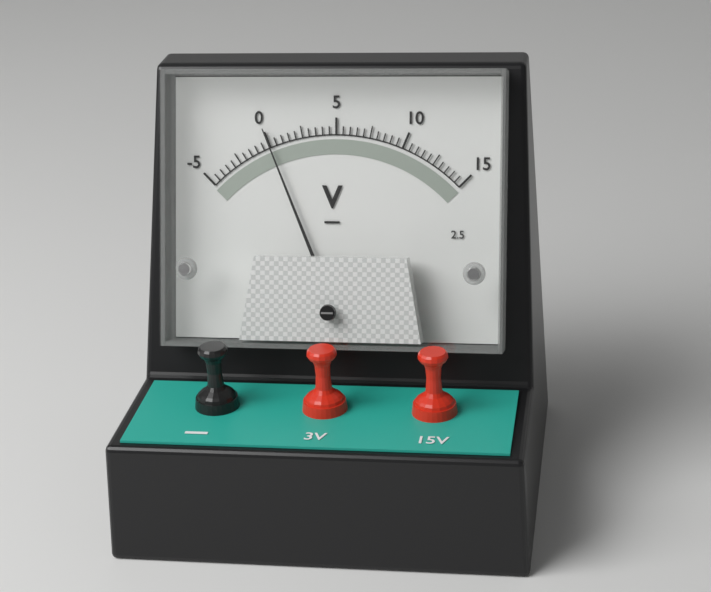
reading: 0.0 V
